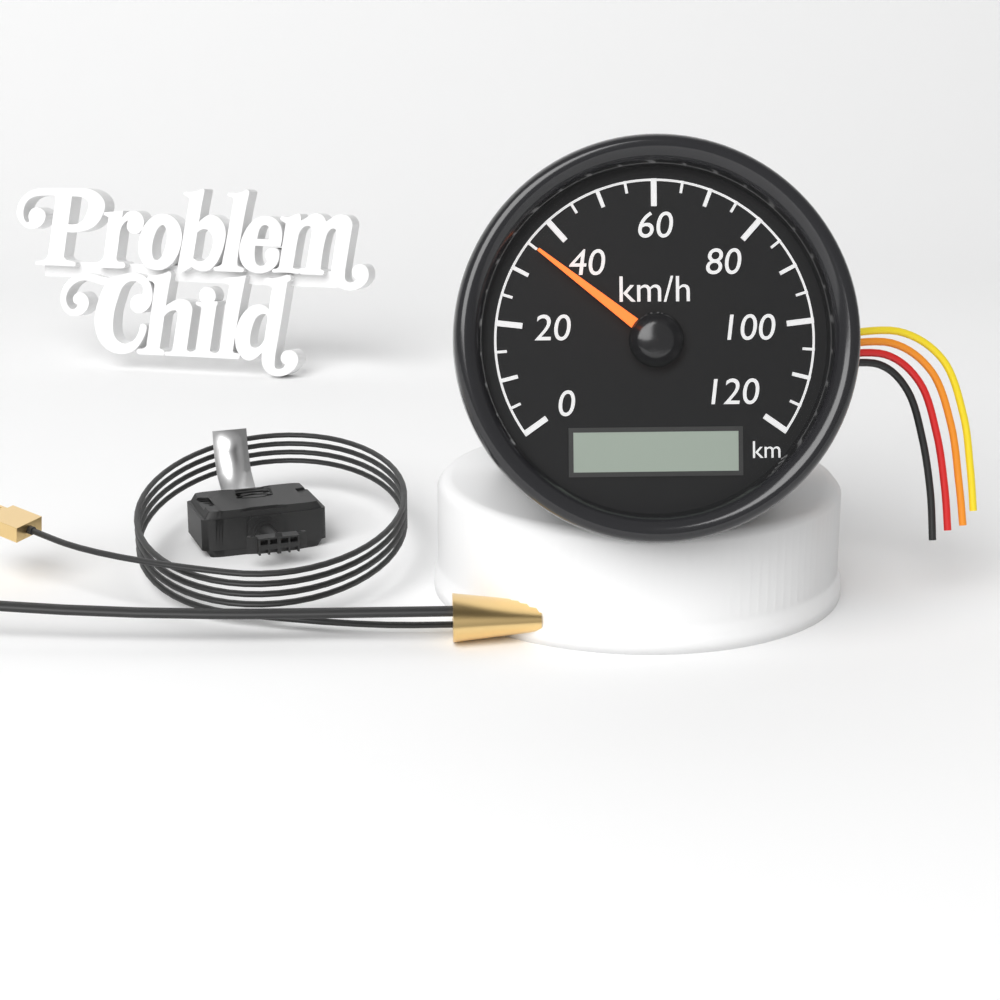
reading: 35 km/h
